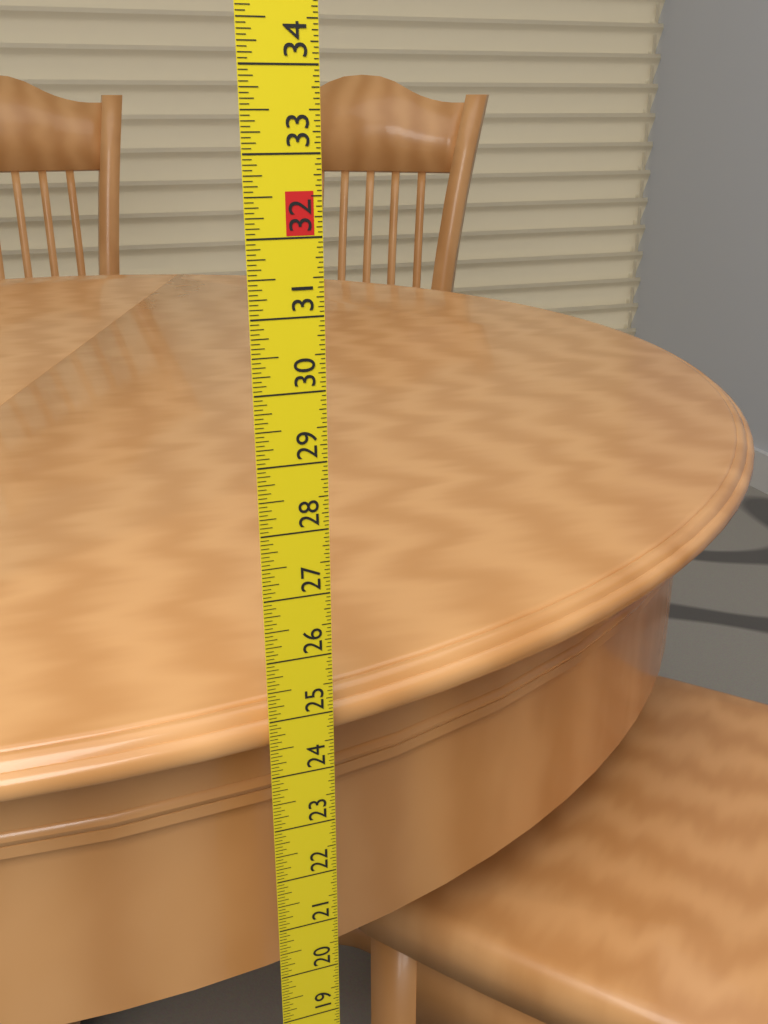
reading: 25.0000 in
